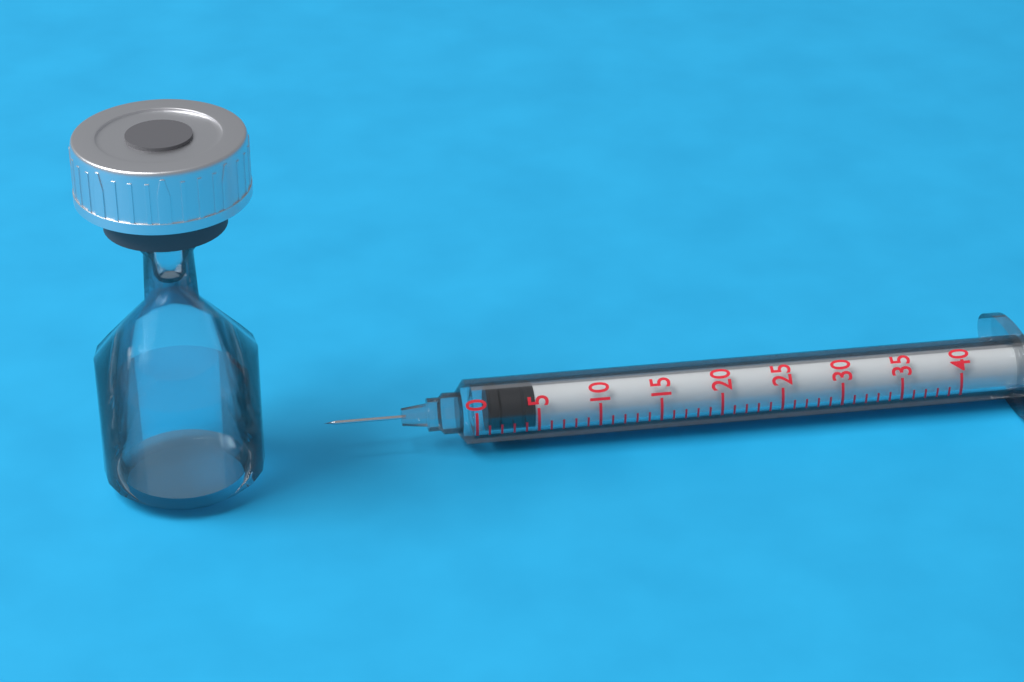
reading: 1 (no unit)
